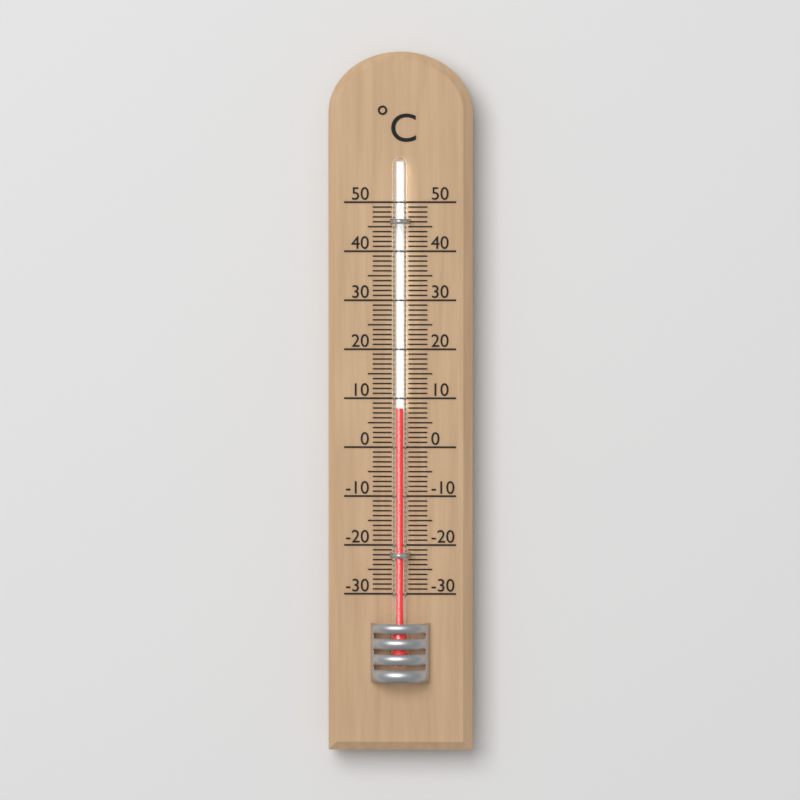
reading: 8 °C
